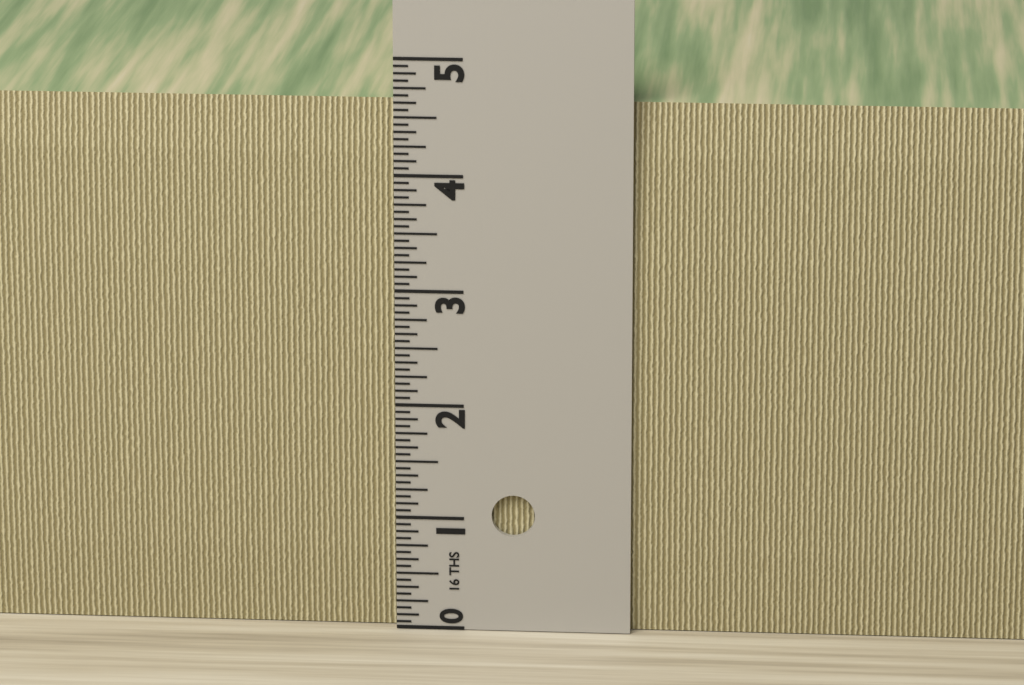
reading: 4.6250 in
